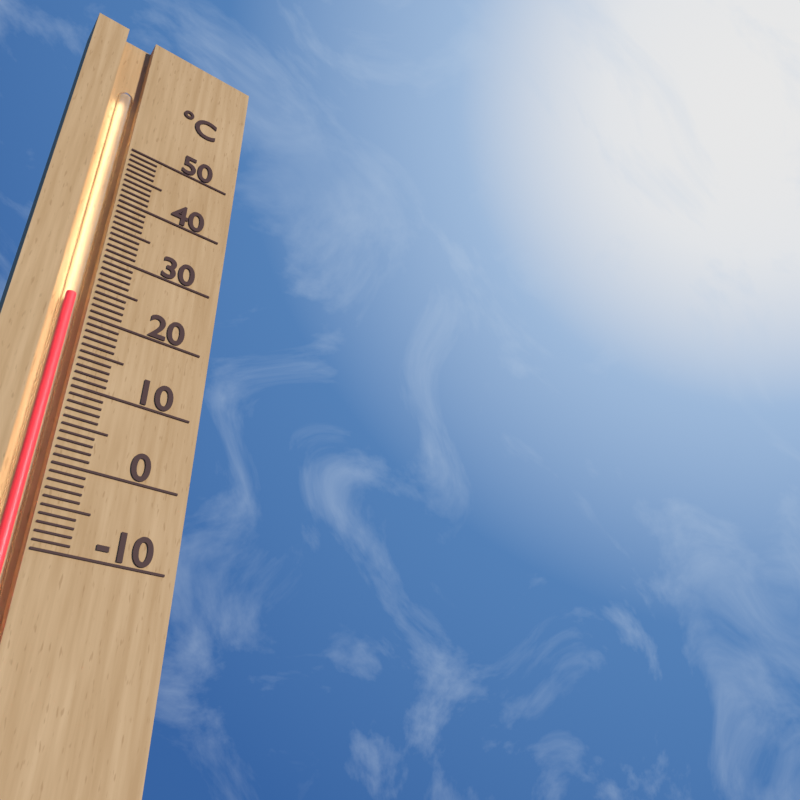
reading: 23 °C
